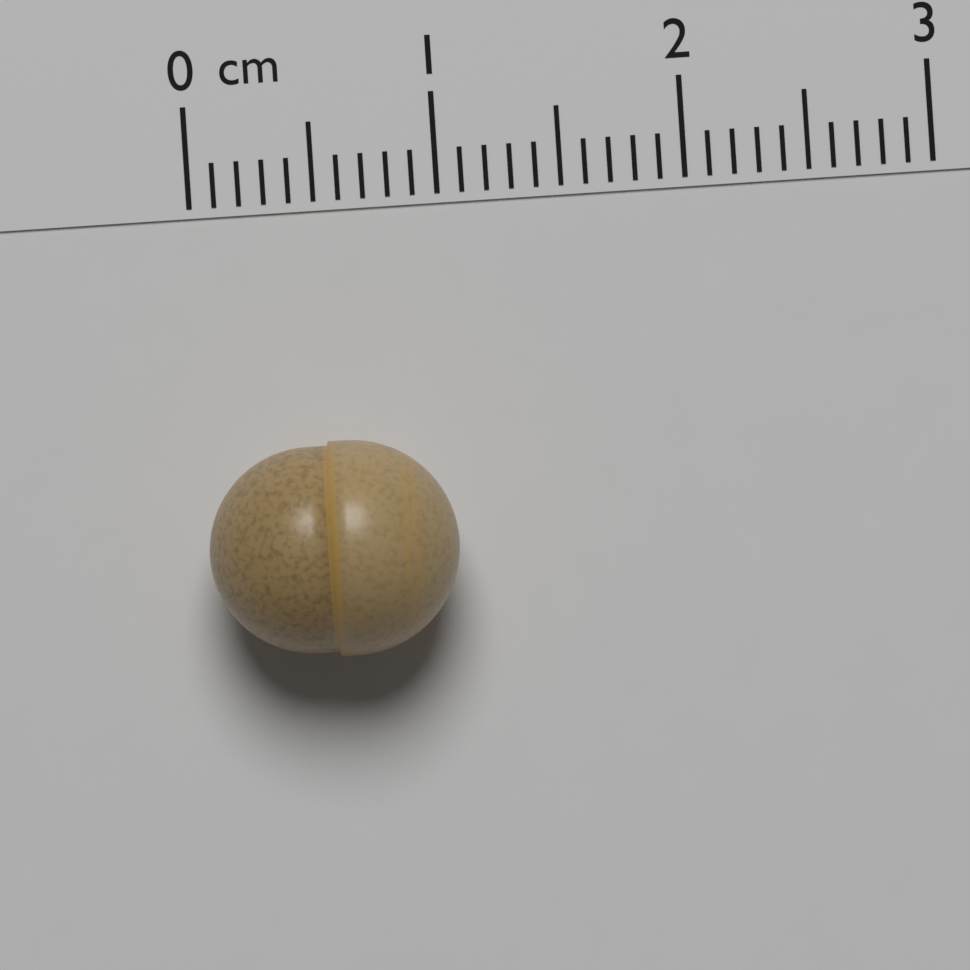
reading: 1.0 cm
